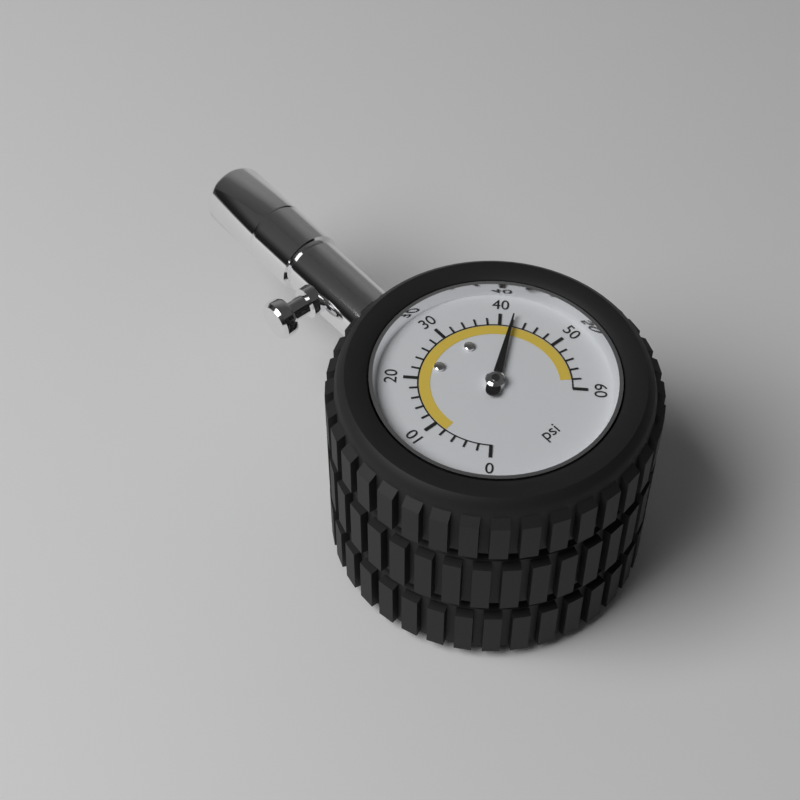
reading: 42 psi
